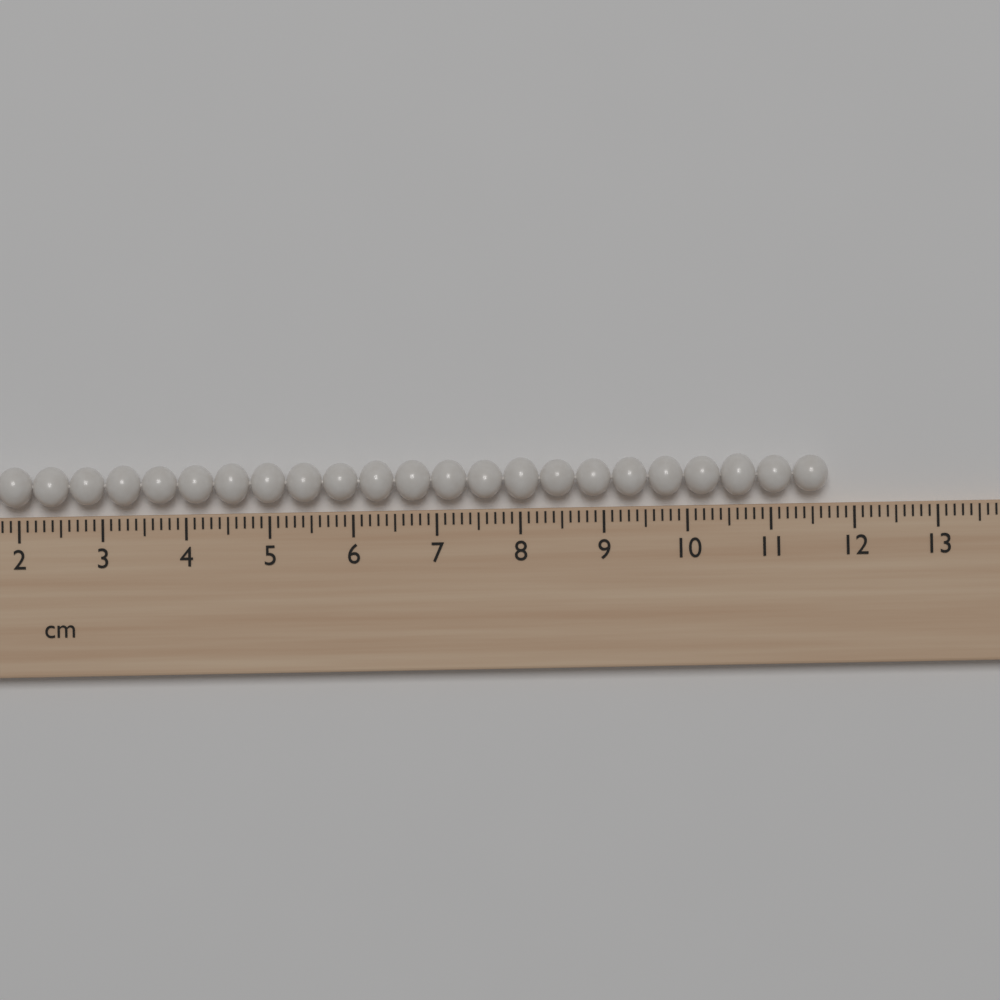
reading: 11.7 cm
